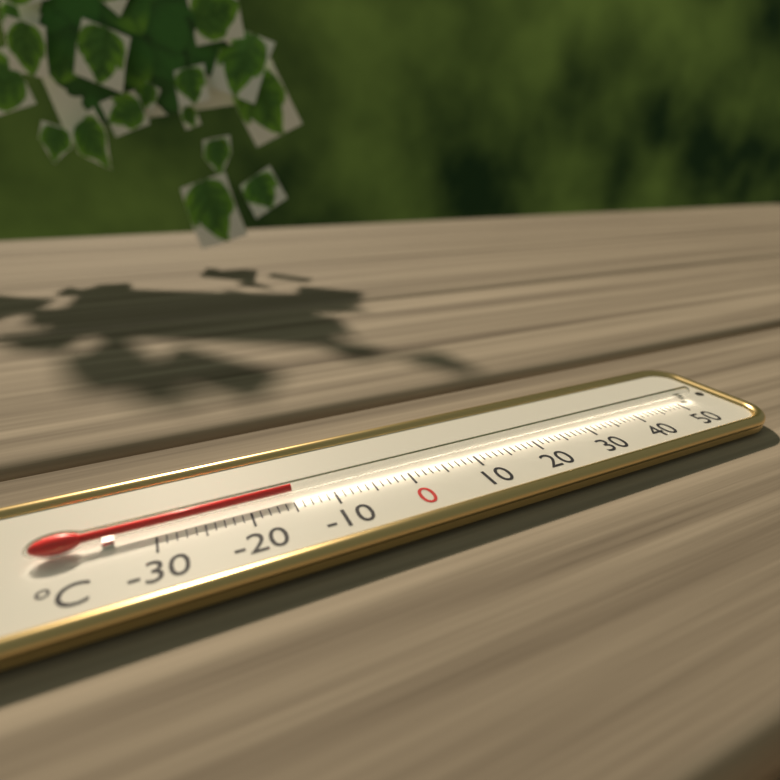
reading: -15 °C
